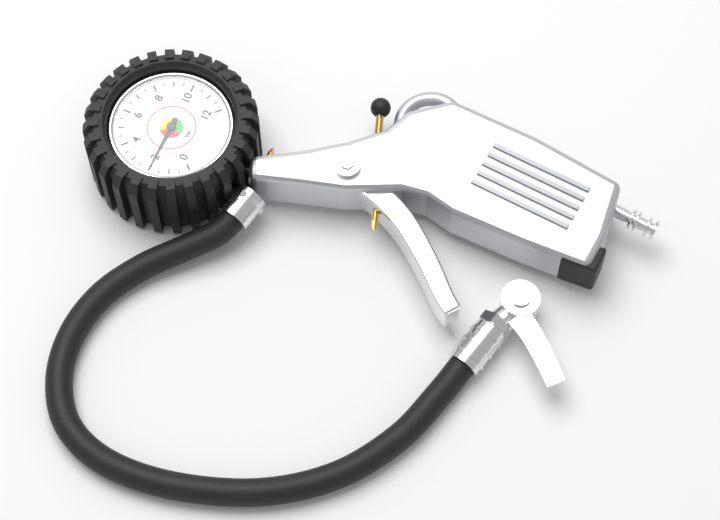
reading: 2.0 bar
